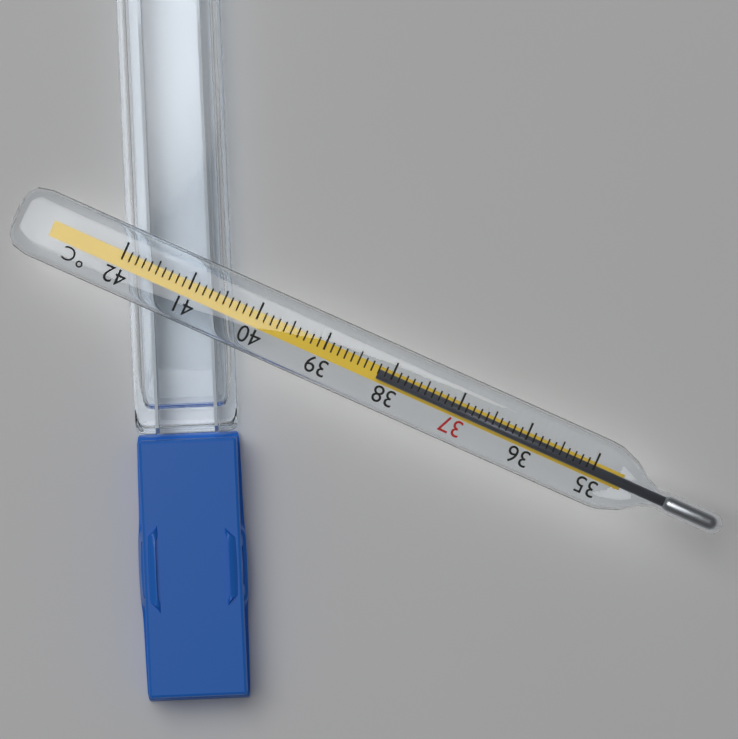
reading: 38.2 °C
